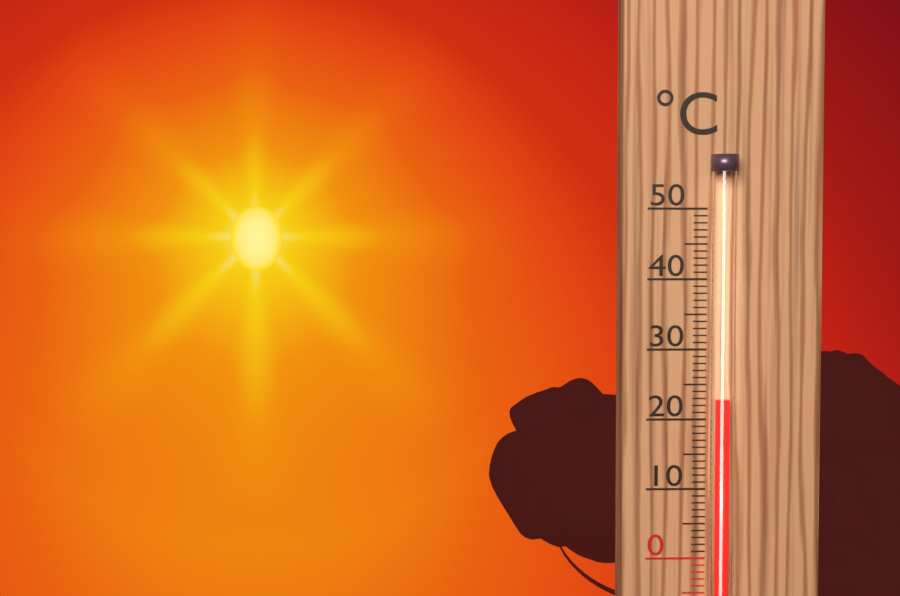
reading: 23 °C
